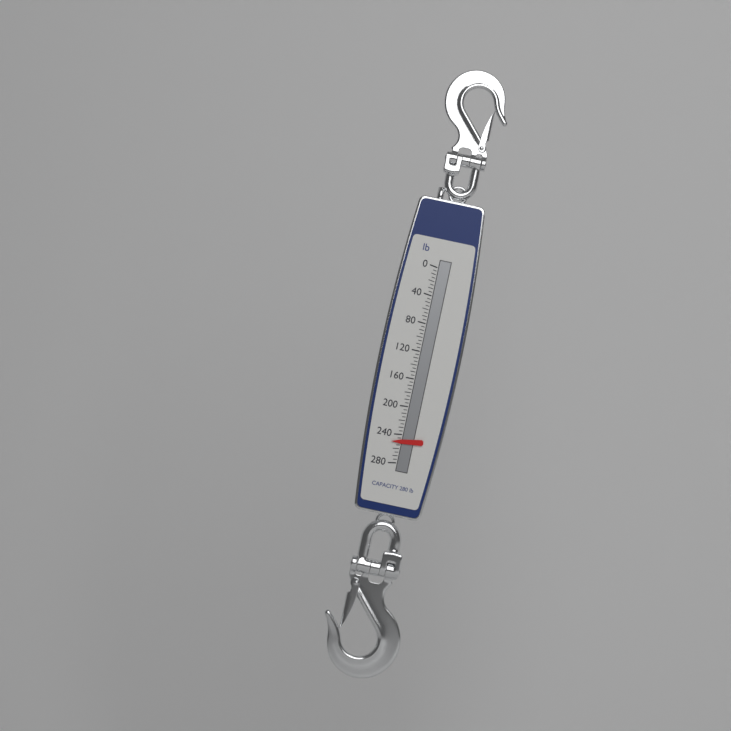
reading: 250 lb
